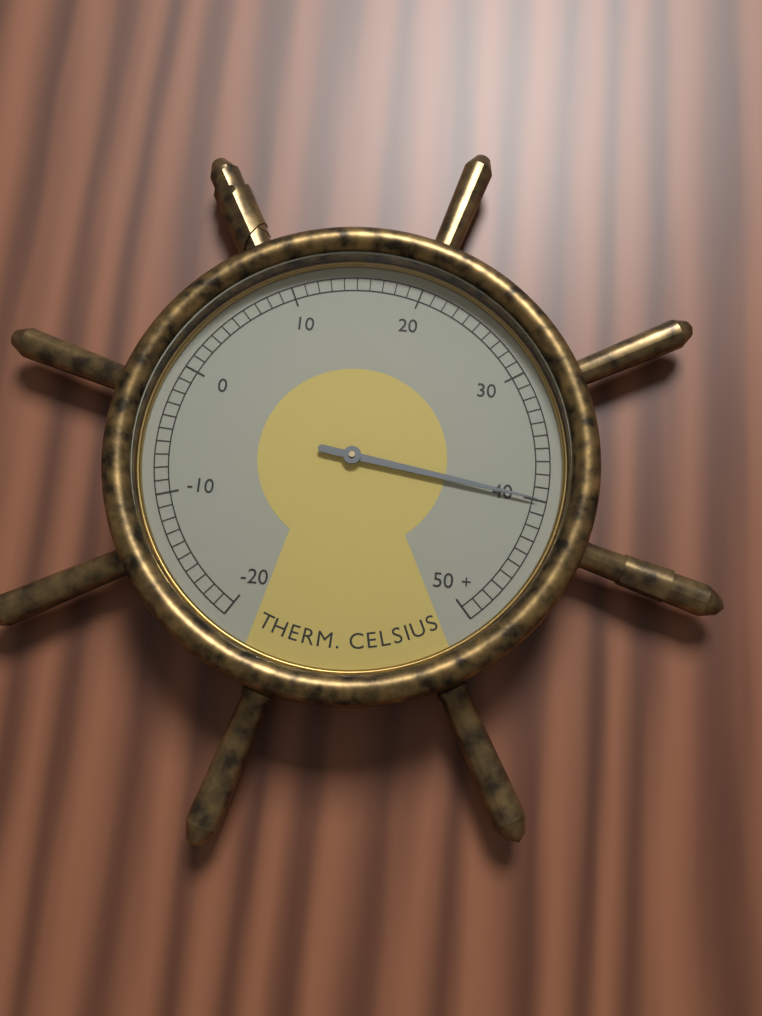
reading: 40 °C
